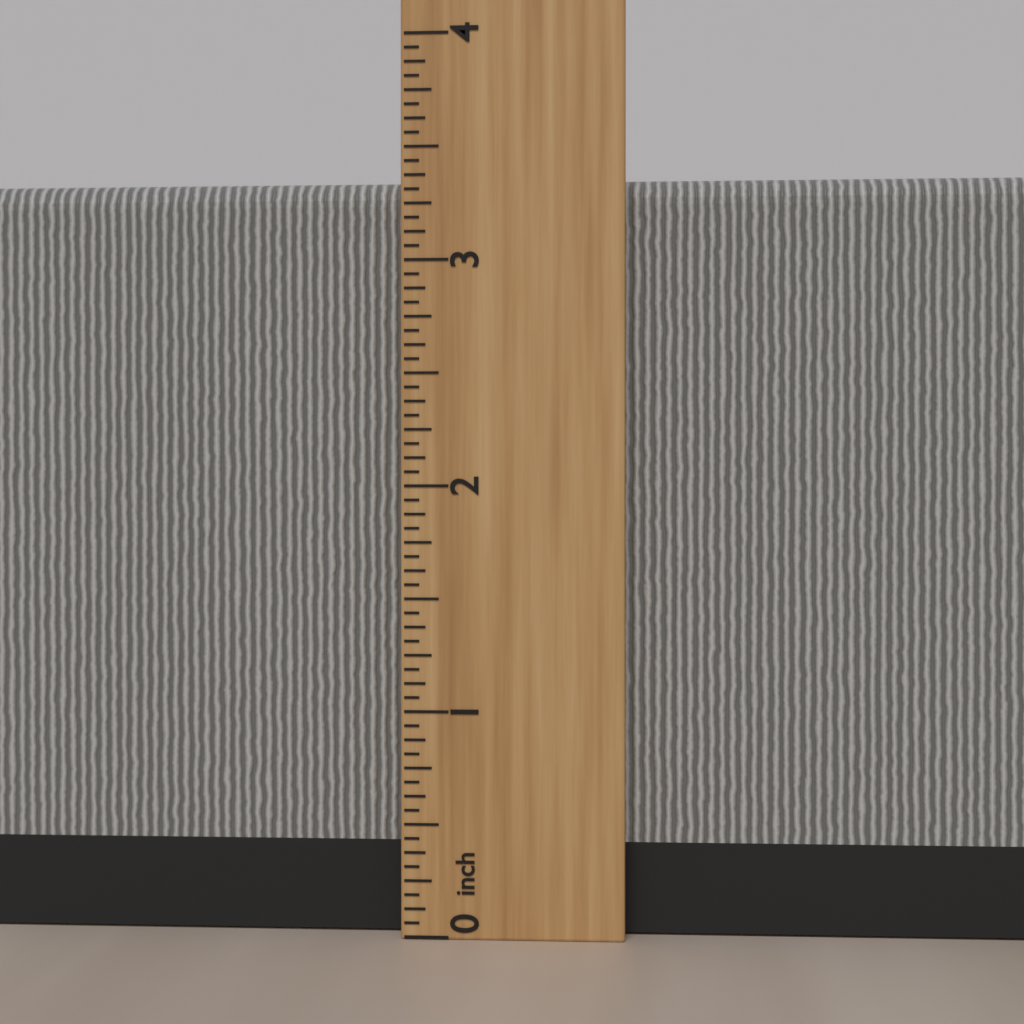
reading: 3.3750 inch
